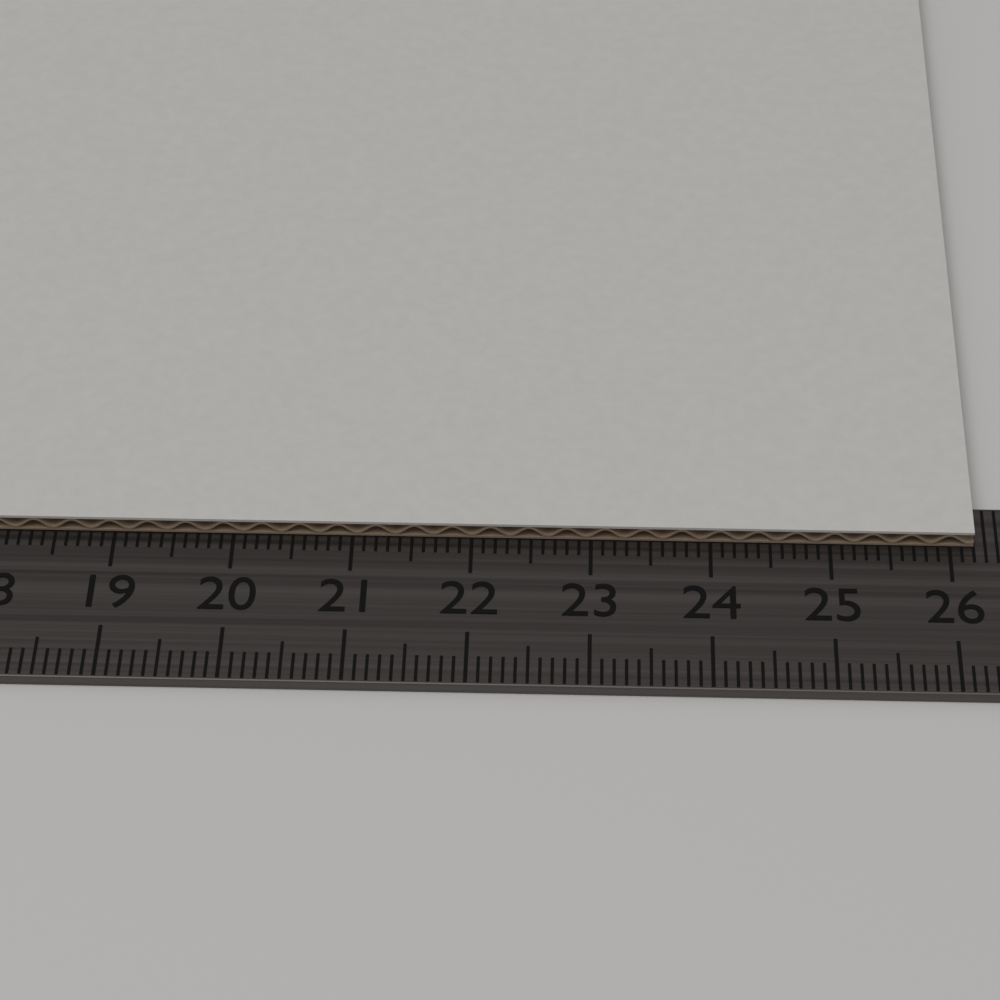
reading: 26.2 cm
